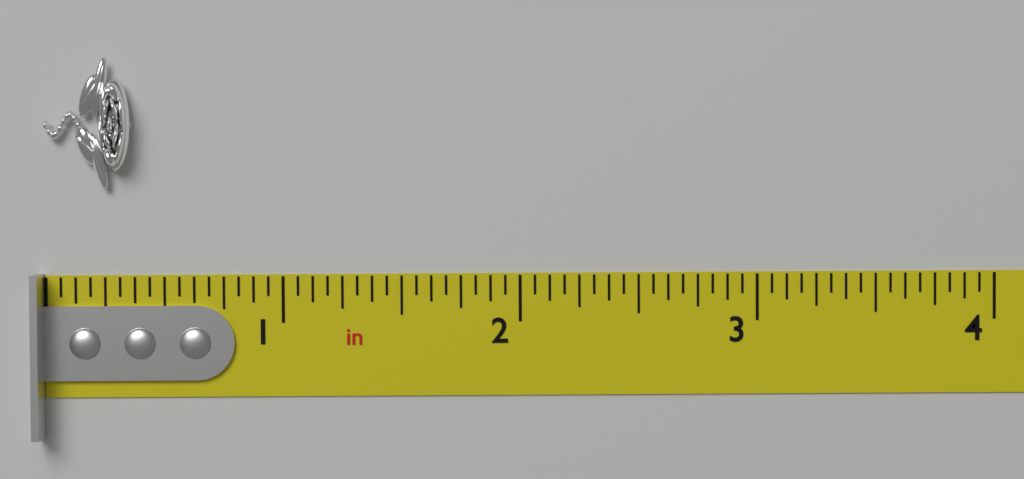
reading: 0.3750 in
